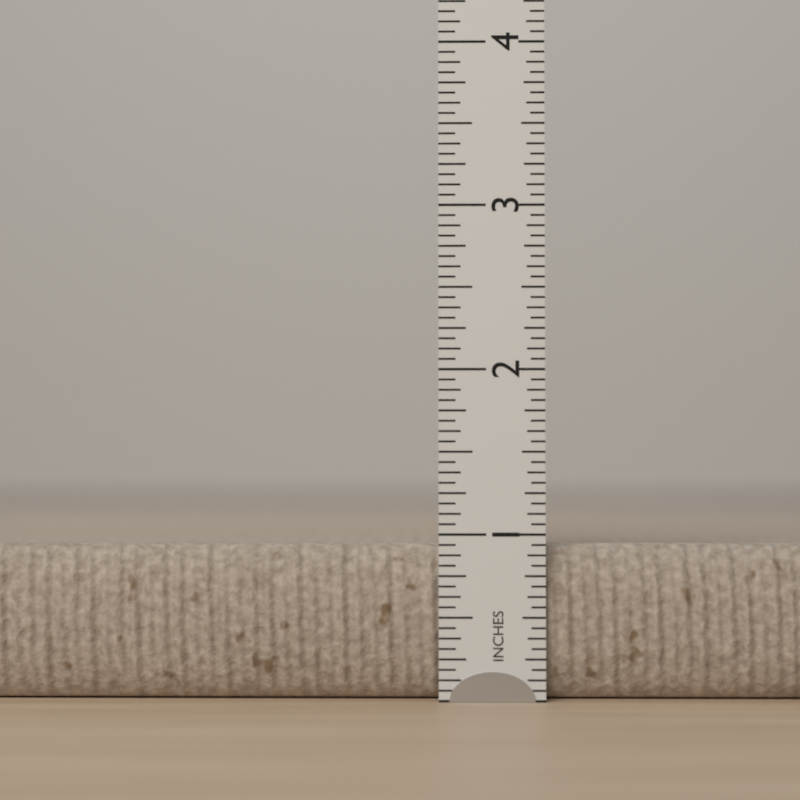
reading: 0.9375 in
